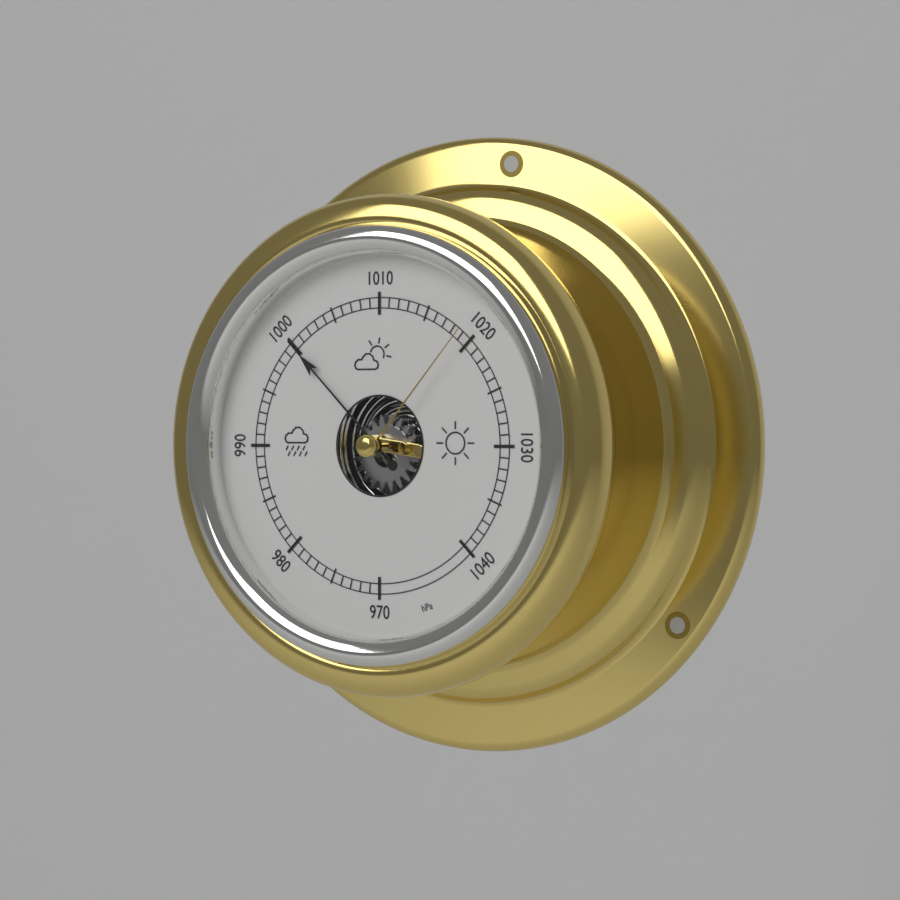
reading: 1000 hPa
